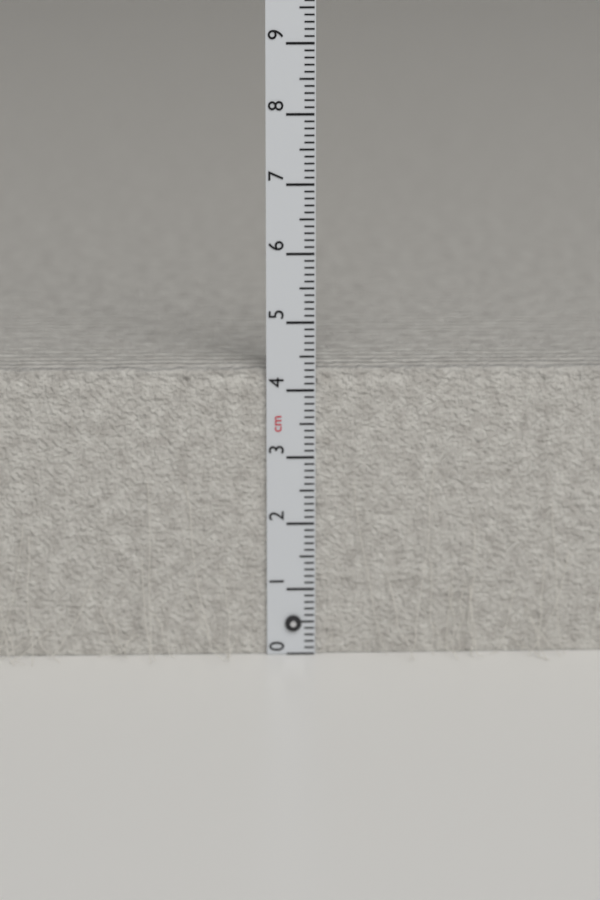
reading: 4.3 cm
